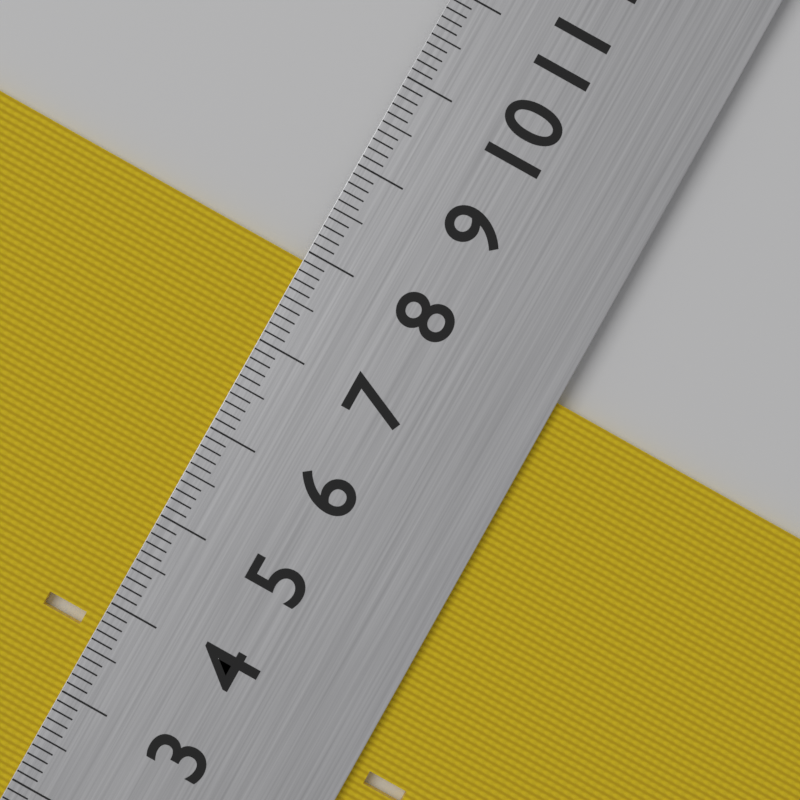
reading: 7.9 cm
